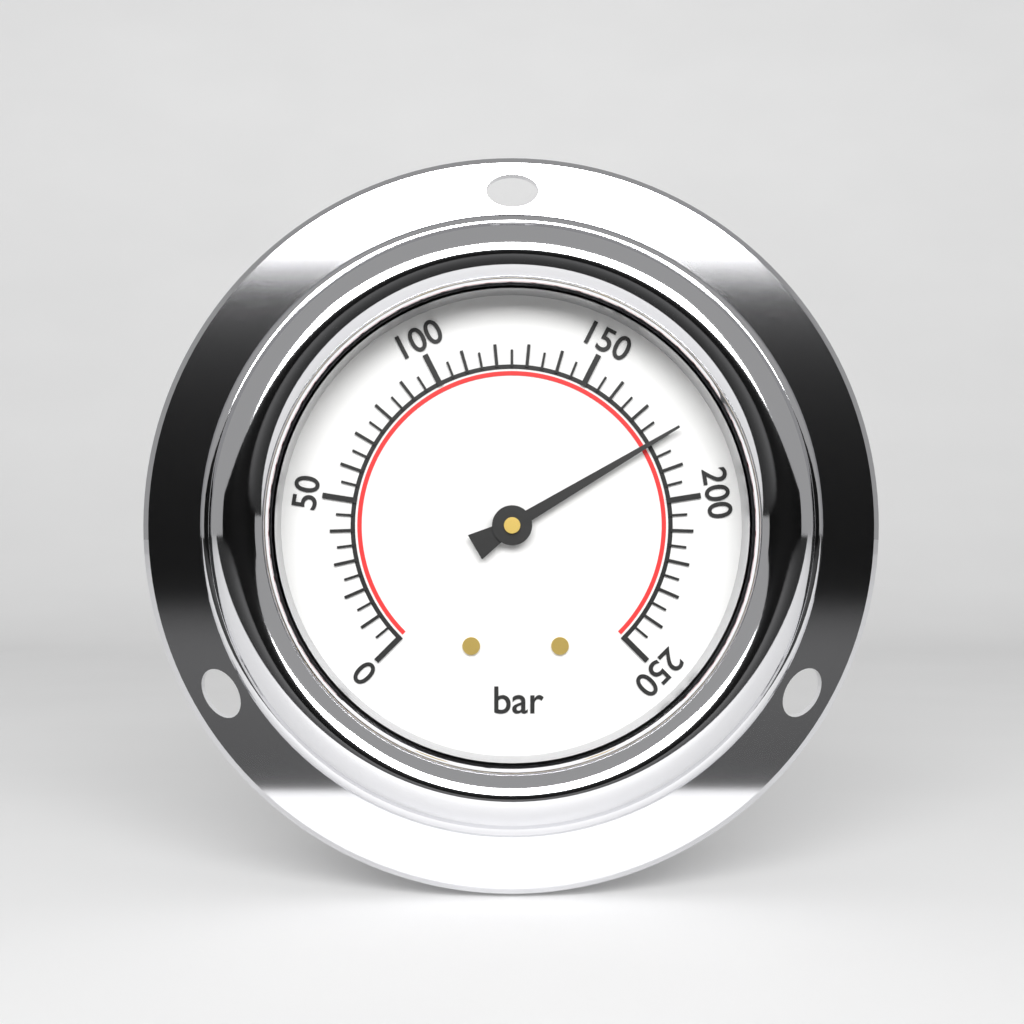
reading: 180 bar
